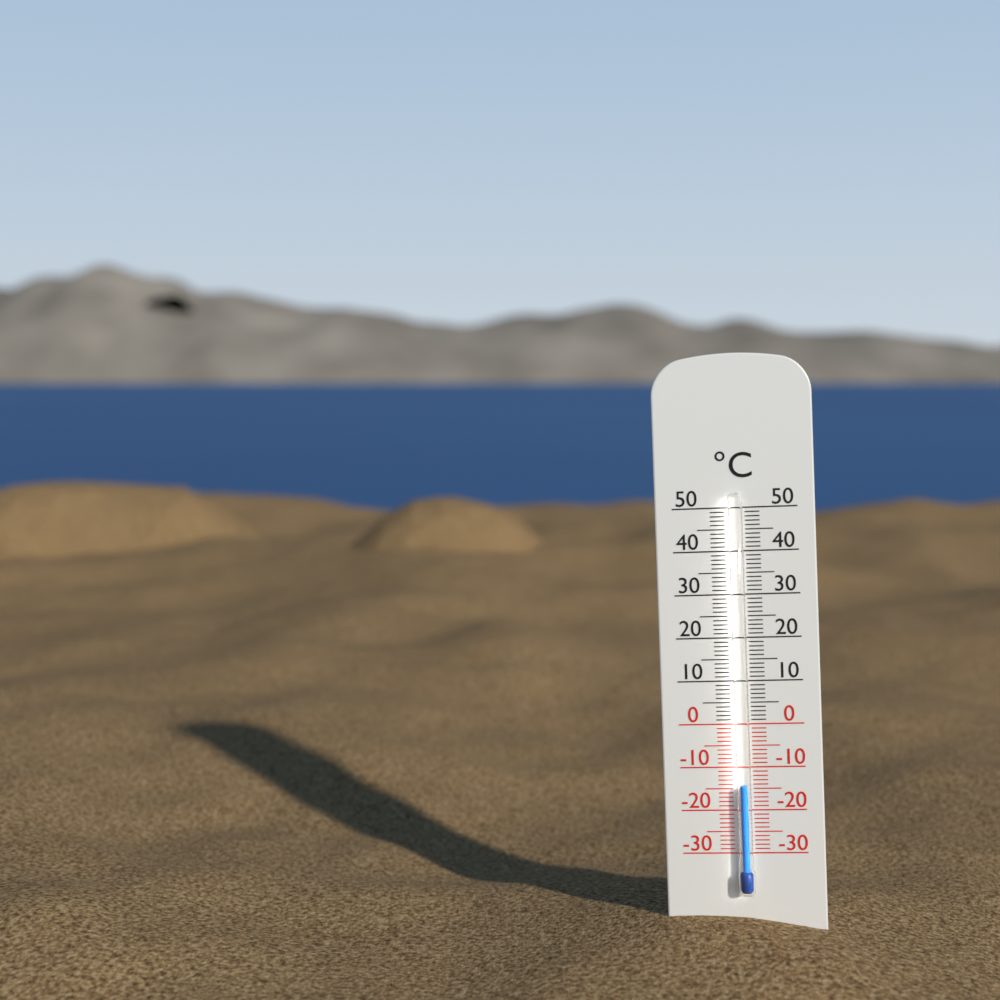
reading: -14 °C
